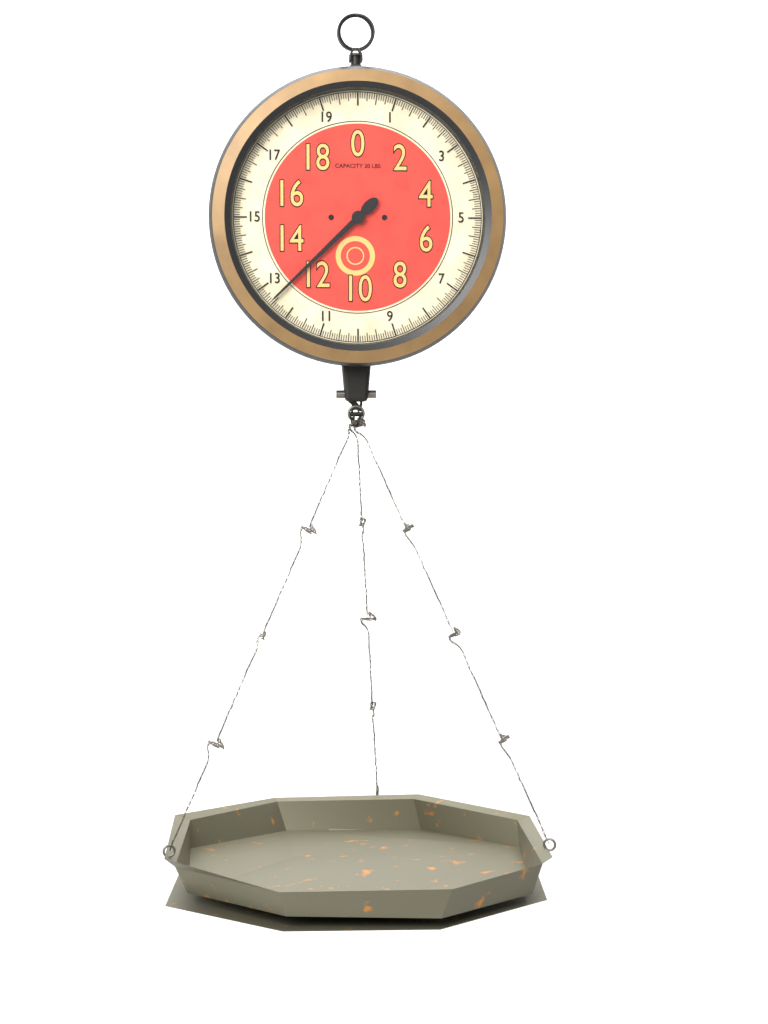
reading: 12.5625 lbs
